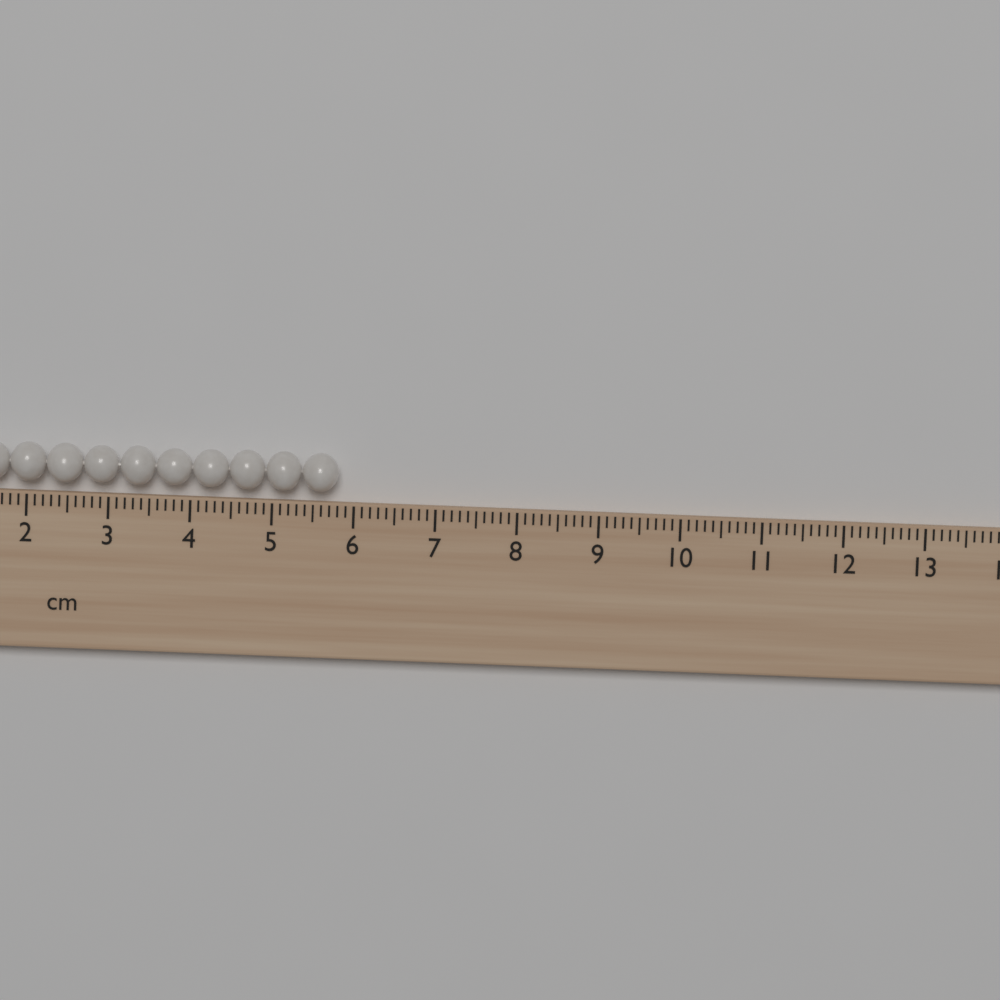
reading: 5.8 cm
